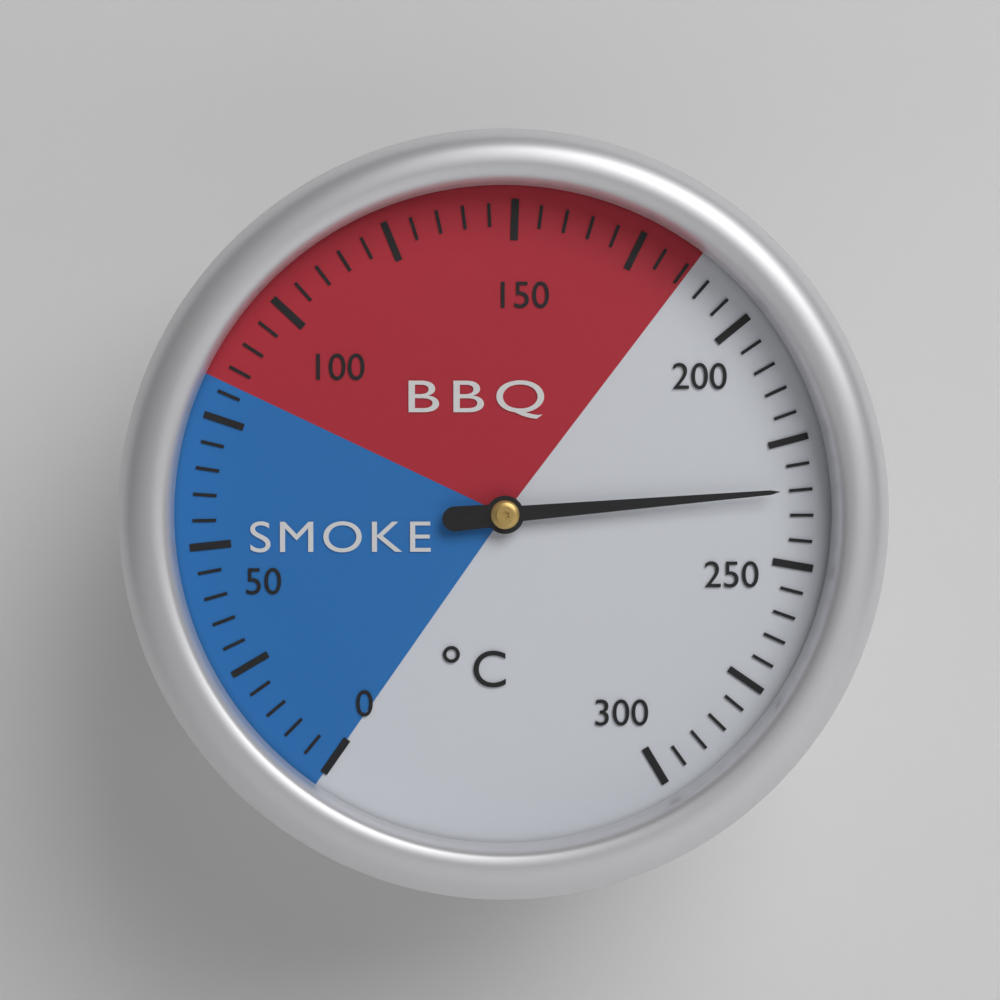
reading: 235 °C
